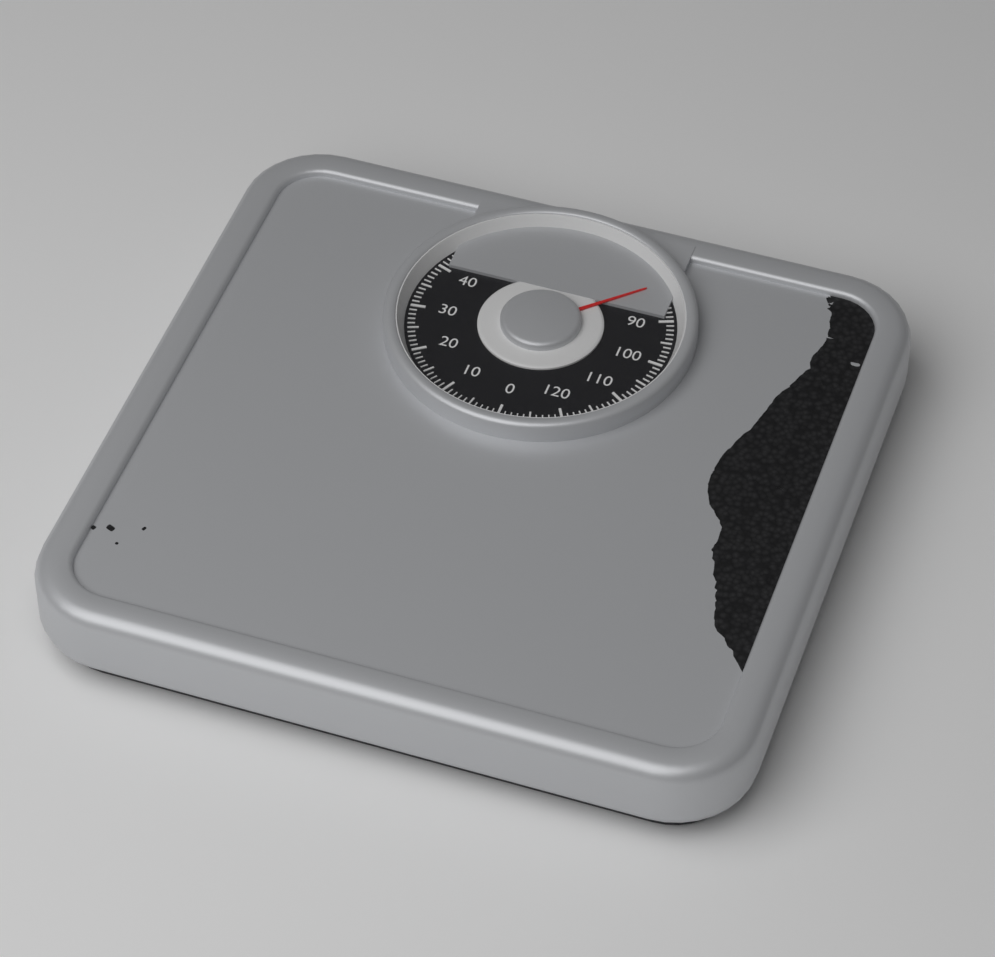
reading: 82 kg
